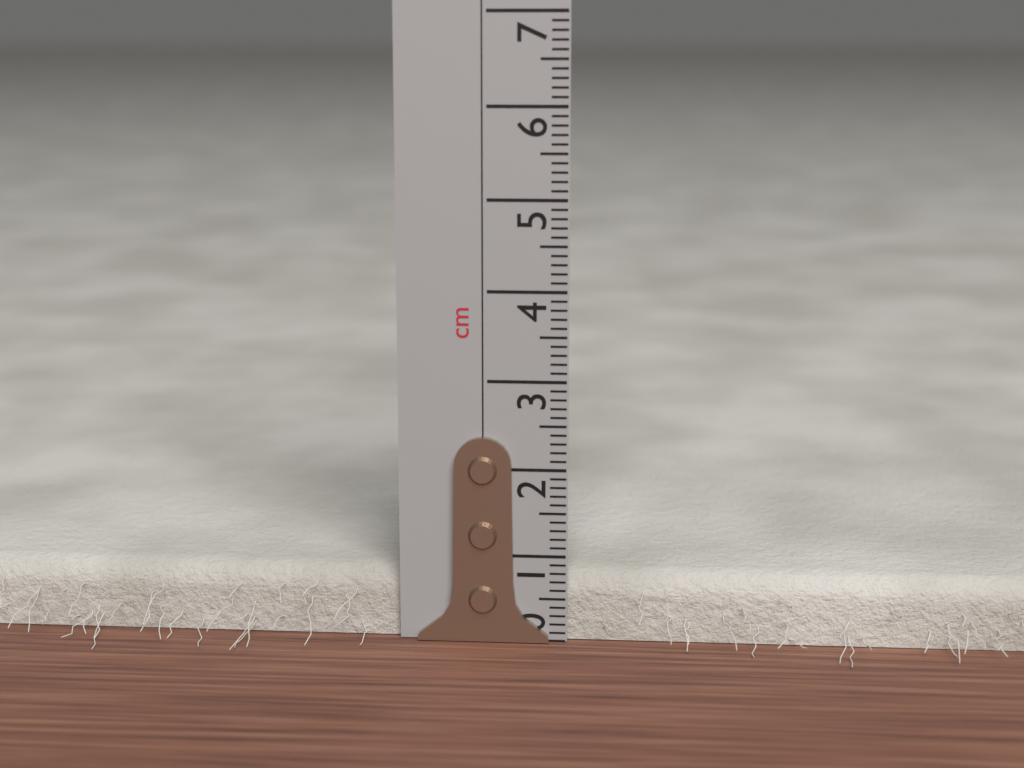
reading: 0.8 cm
